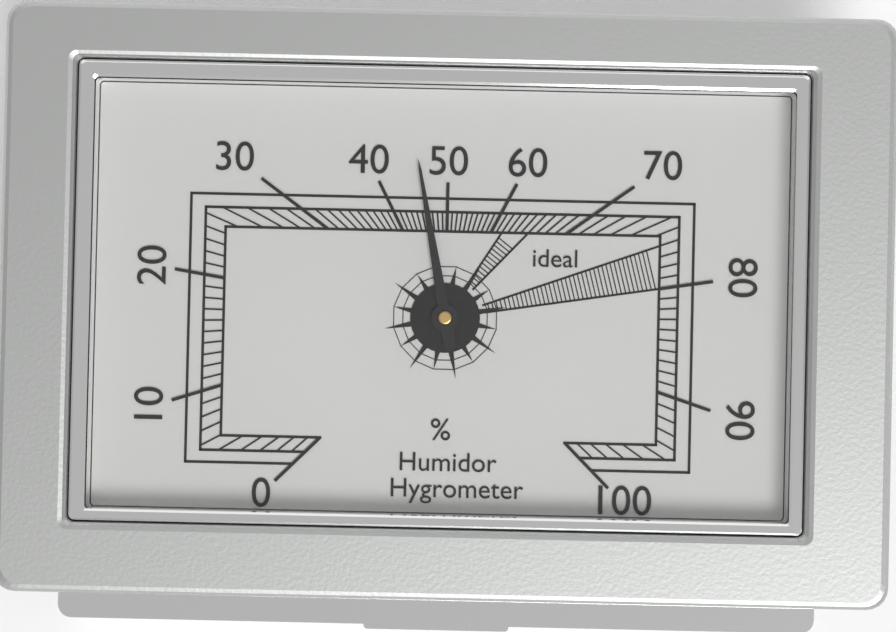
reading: 46 %
